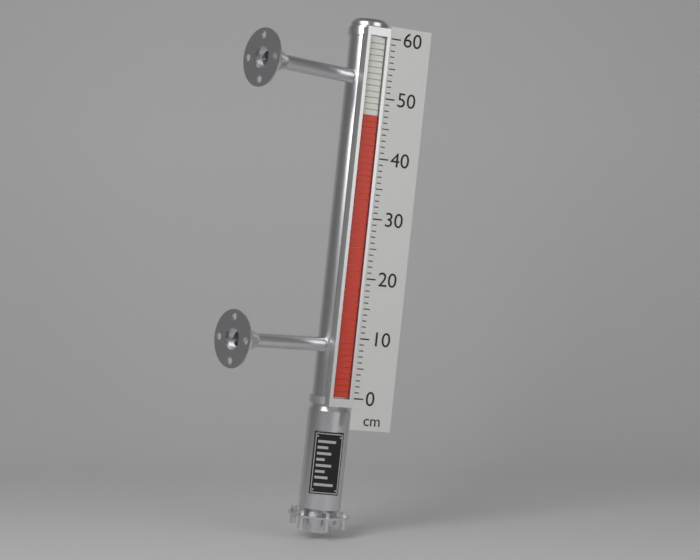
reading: 47 cm
